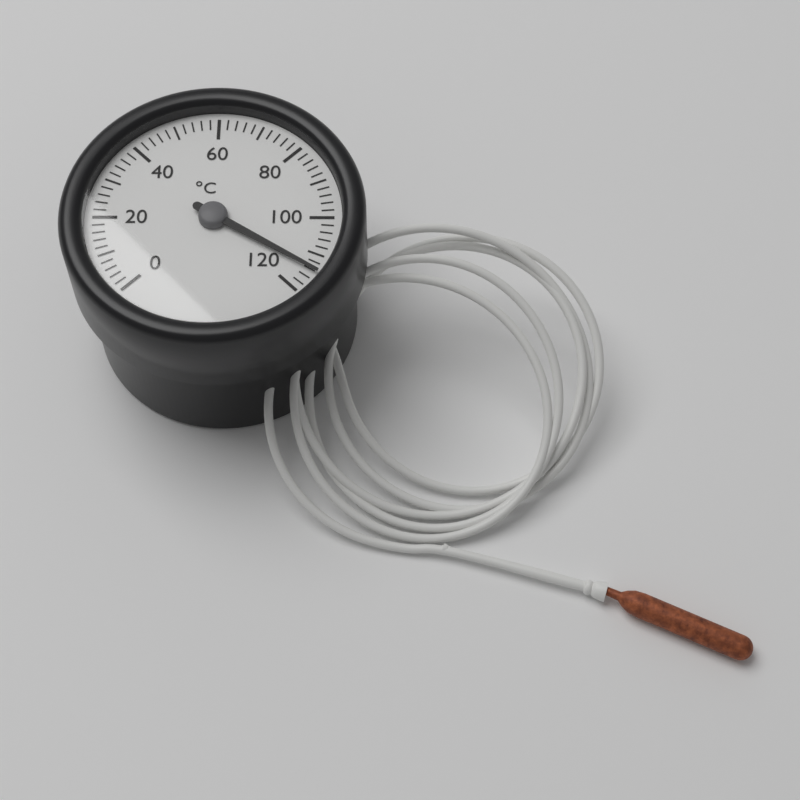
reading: 114 °C
